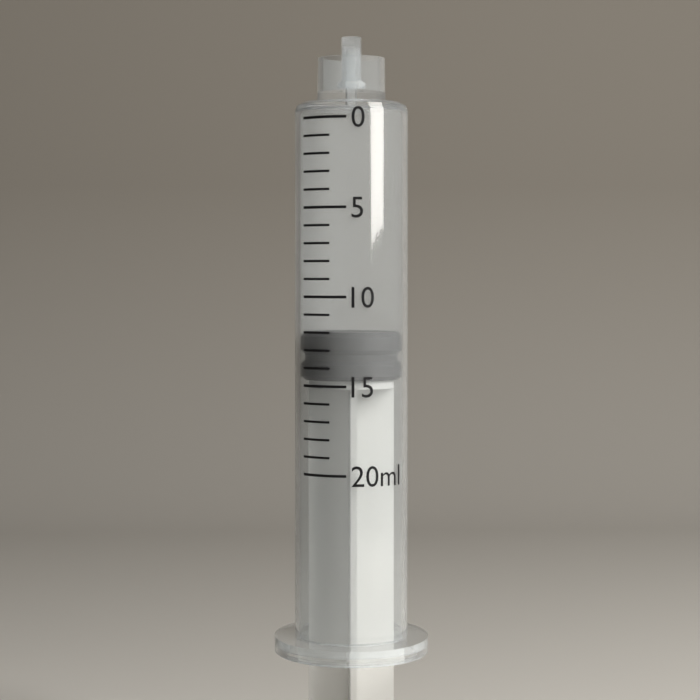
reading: 12 ml
